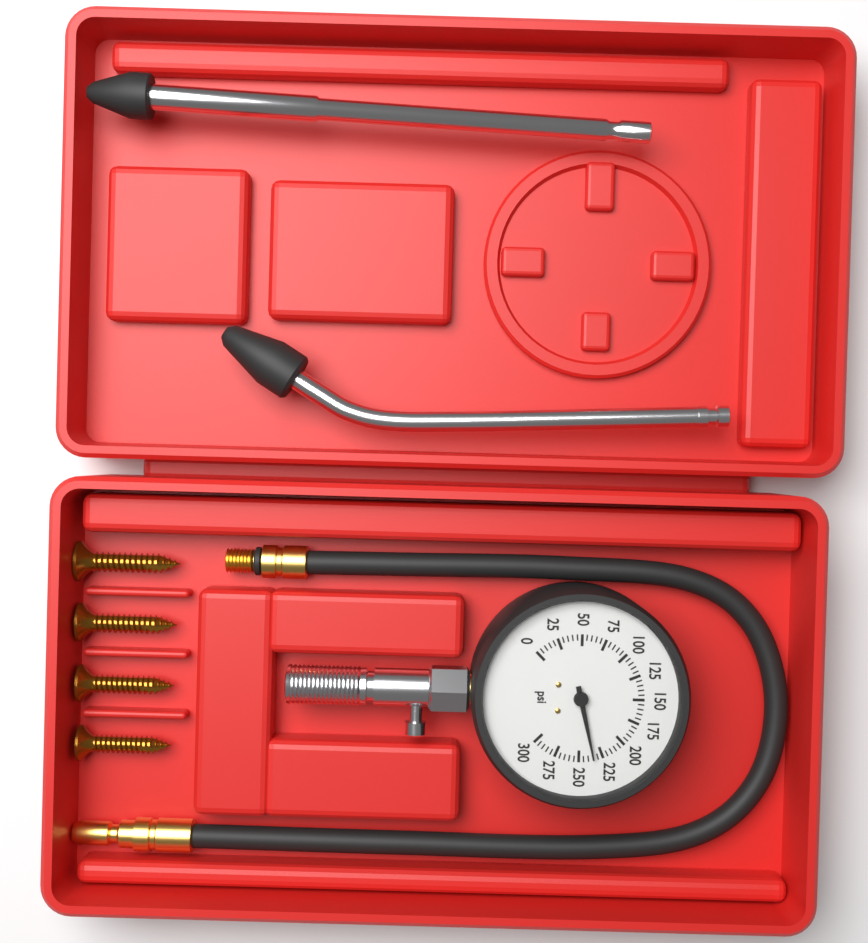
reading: 235 psi
